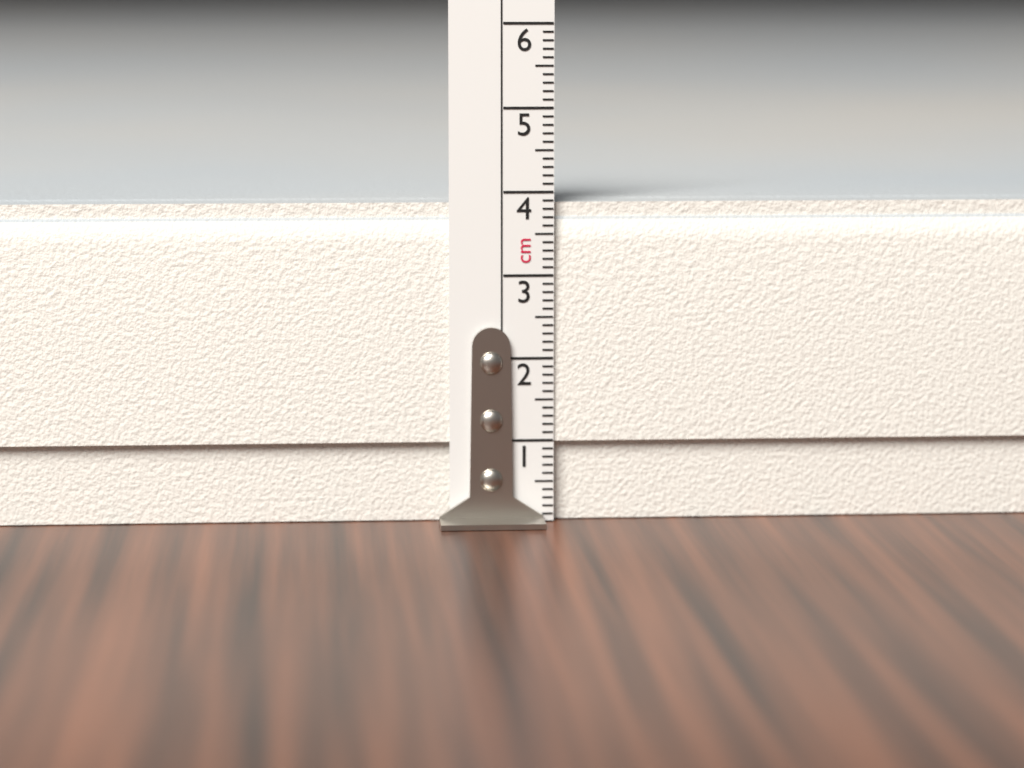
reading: 3.9 cm
